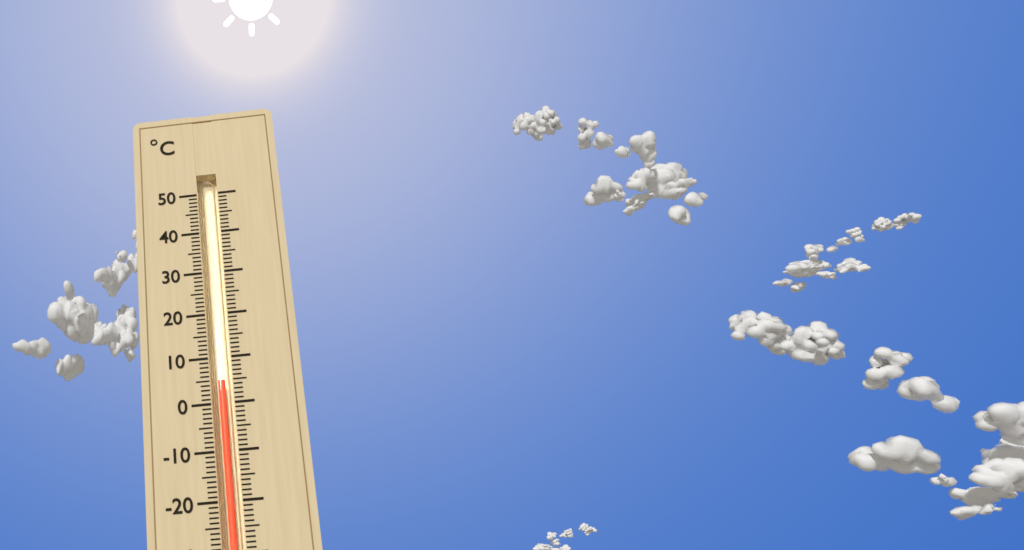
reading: 5 °C
